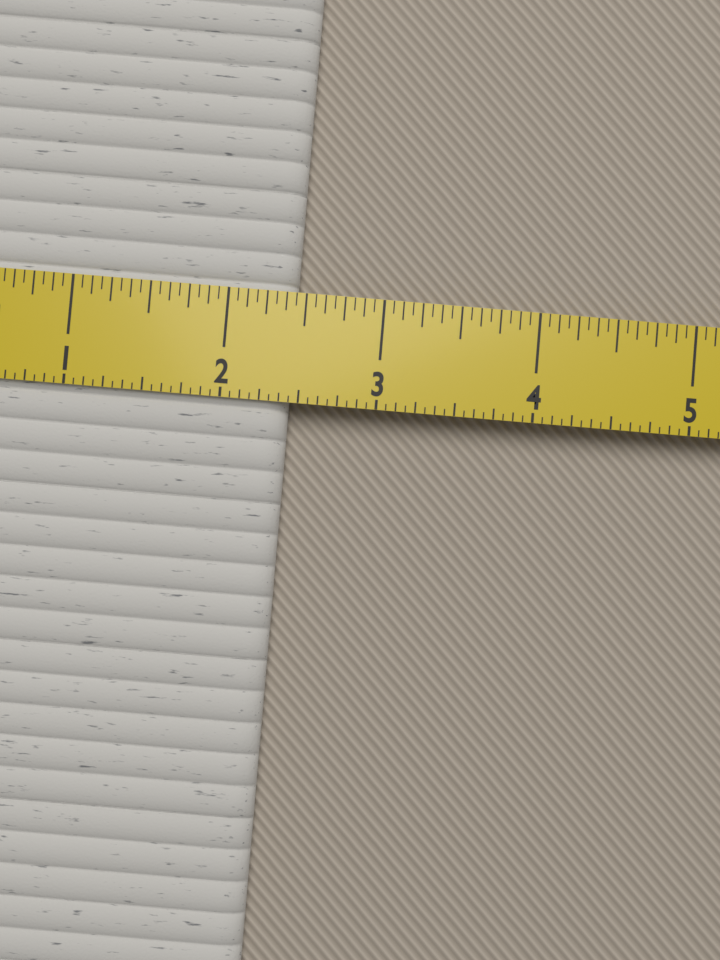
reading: 2.4375 in
